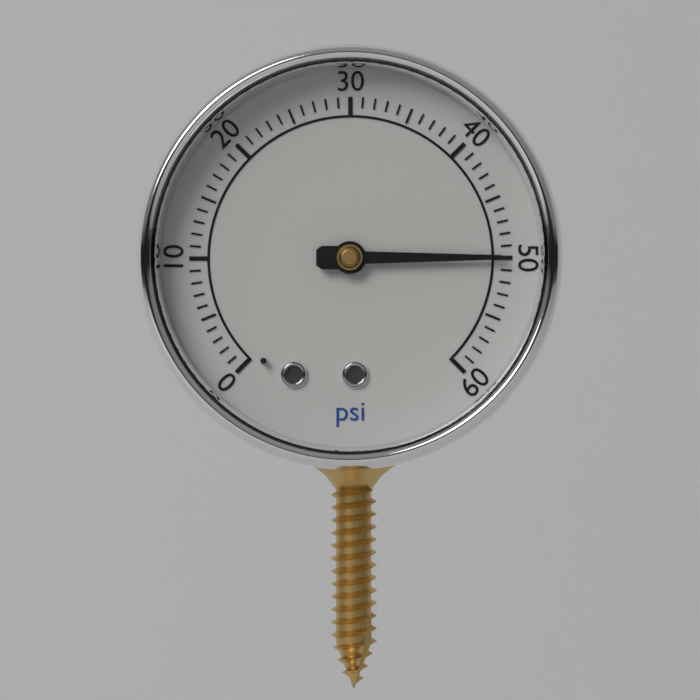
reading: 50 psi
